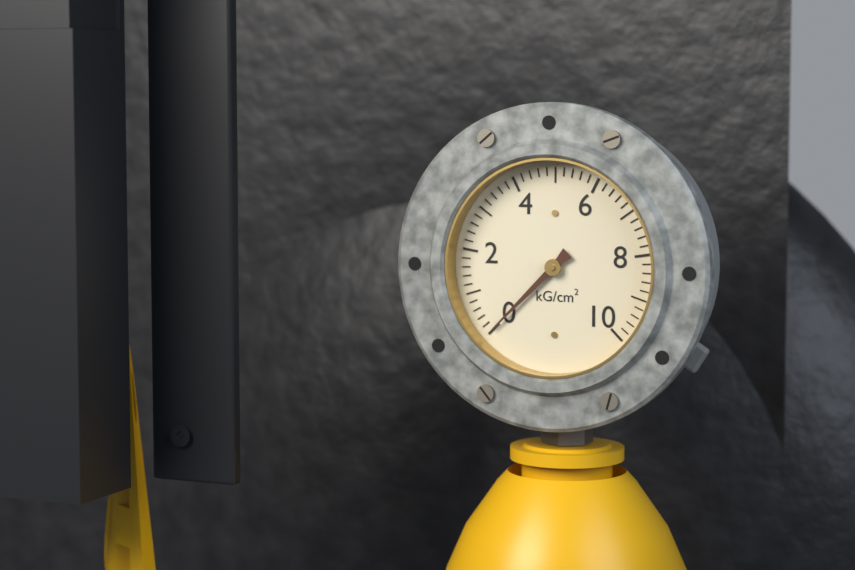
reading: 0.0 kG/cm²
